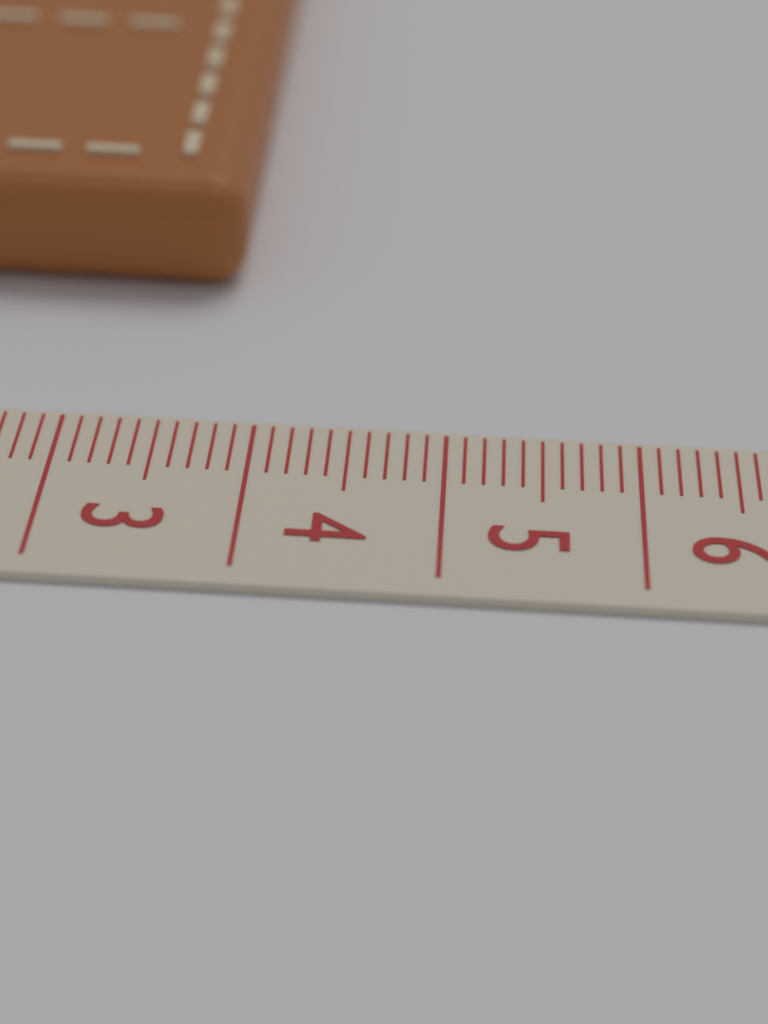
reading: 3.8 cm
